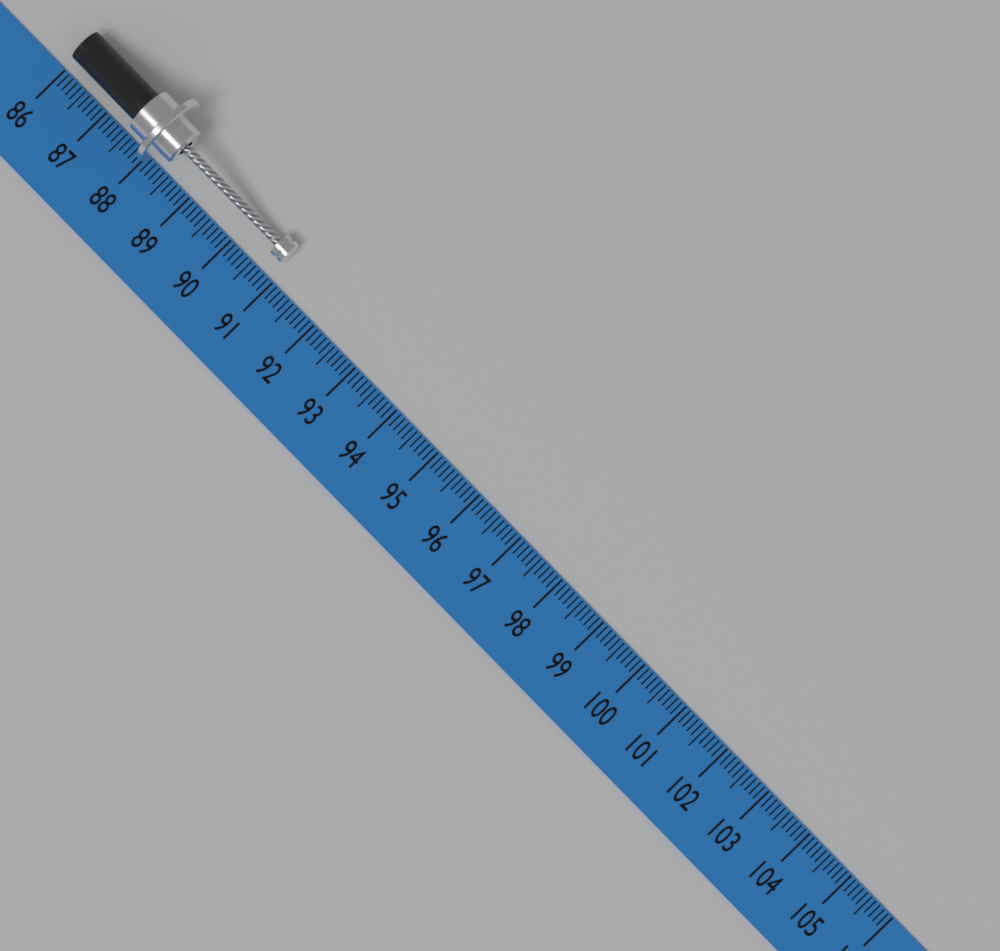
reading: 90.9 (no unit)
